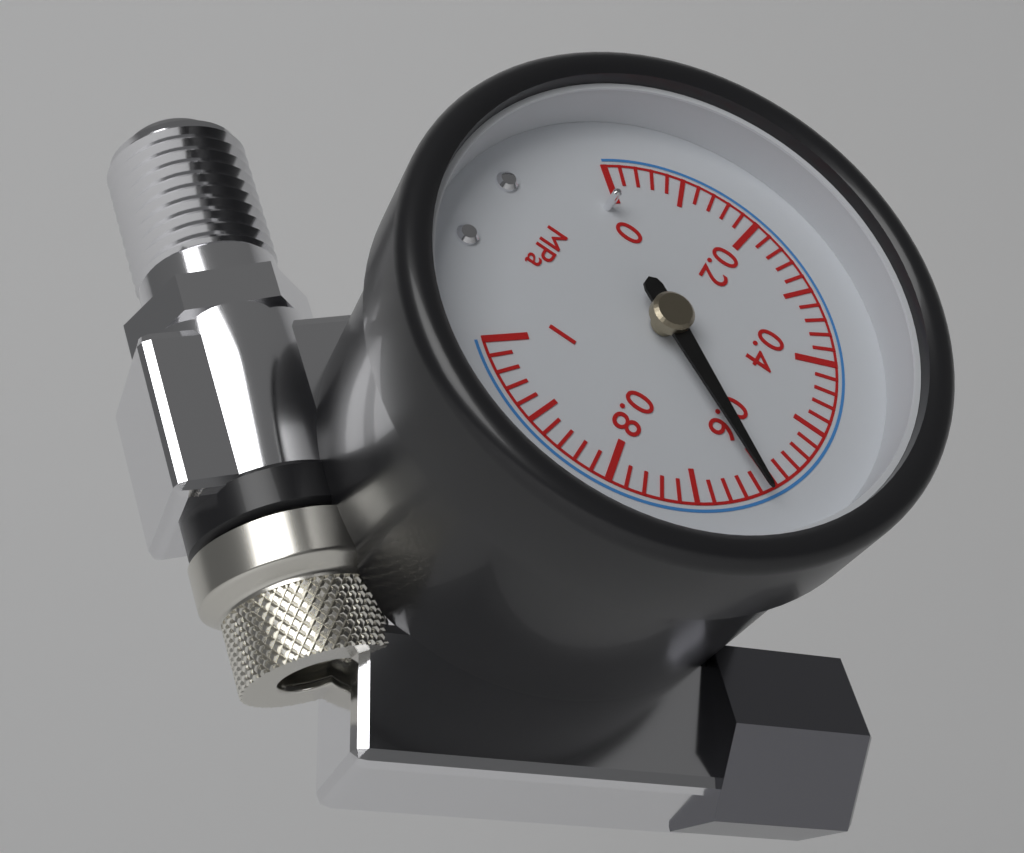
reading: 0.62 MPa
